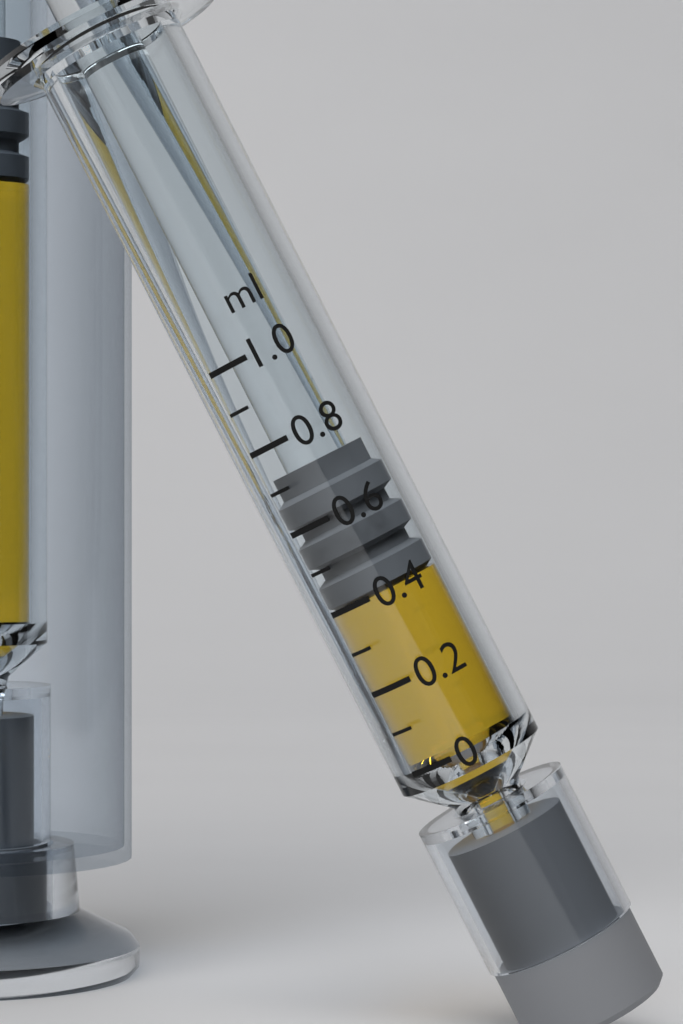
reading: 0.4 ml
